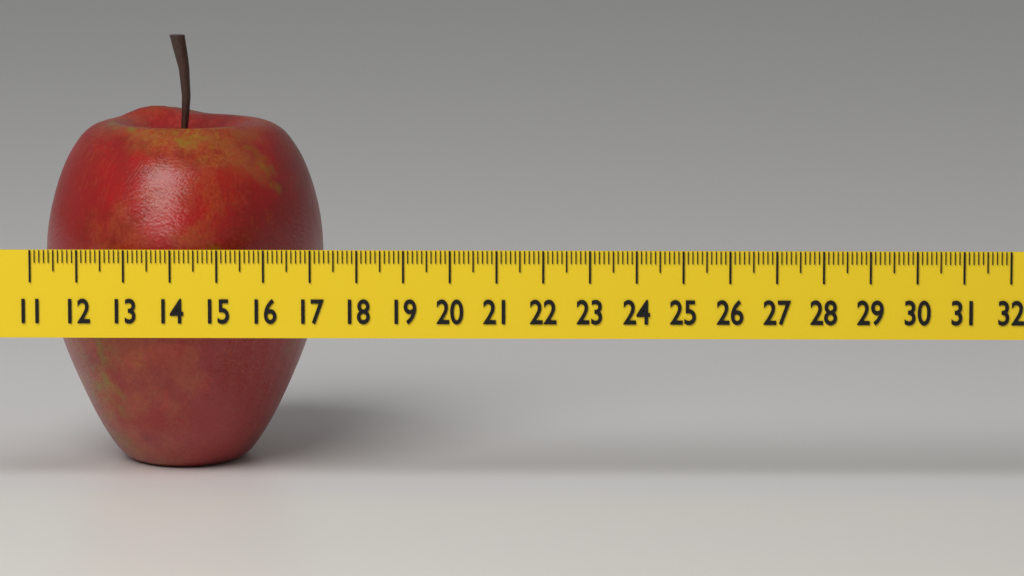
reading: 17.1 (no unit)
